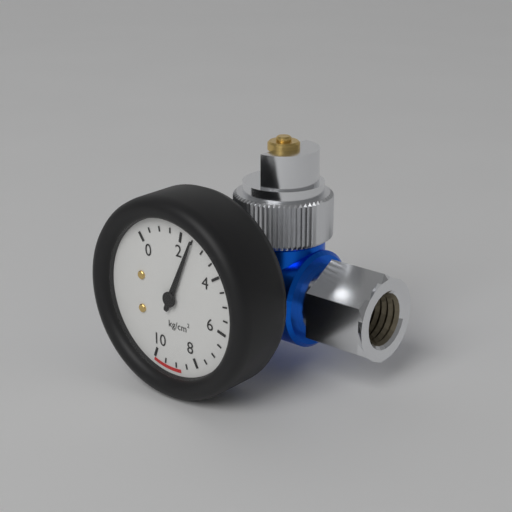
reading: 2.5 kg/cm²
